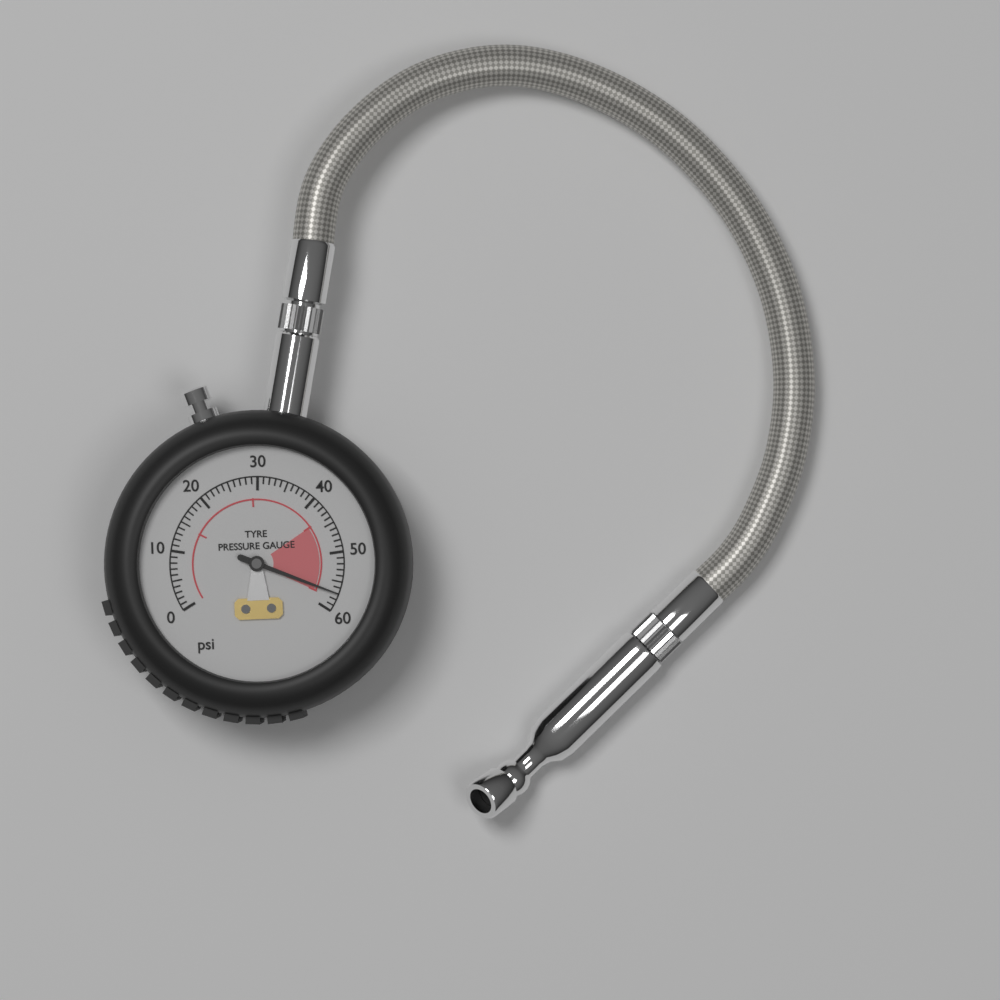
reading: 57 psi
